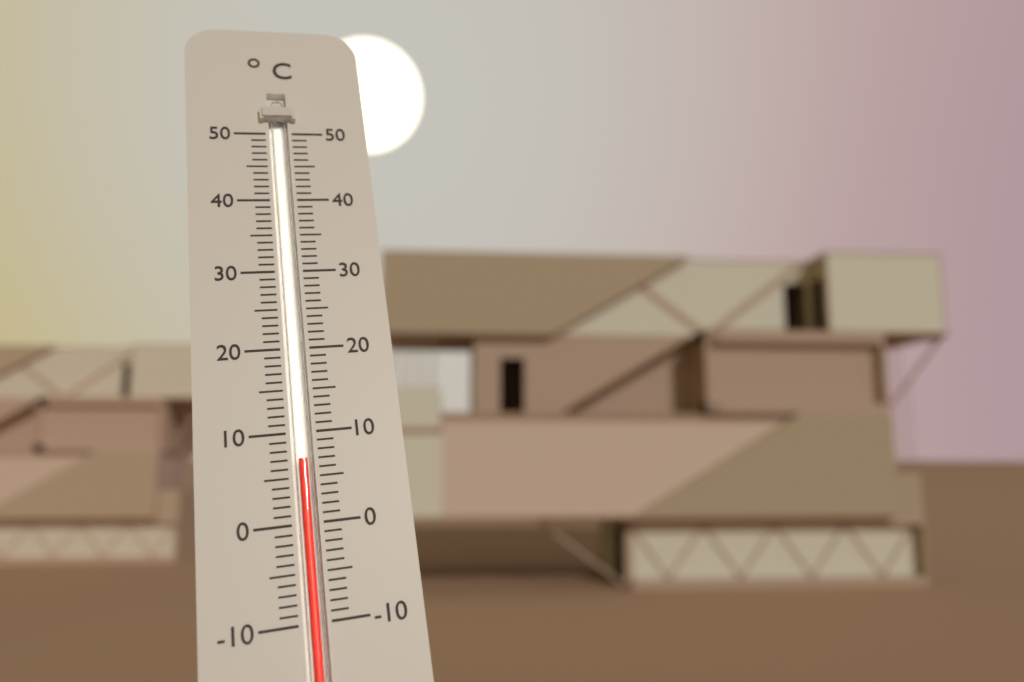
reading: 7 °C
